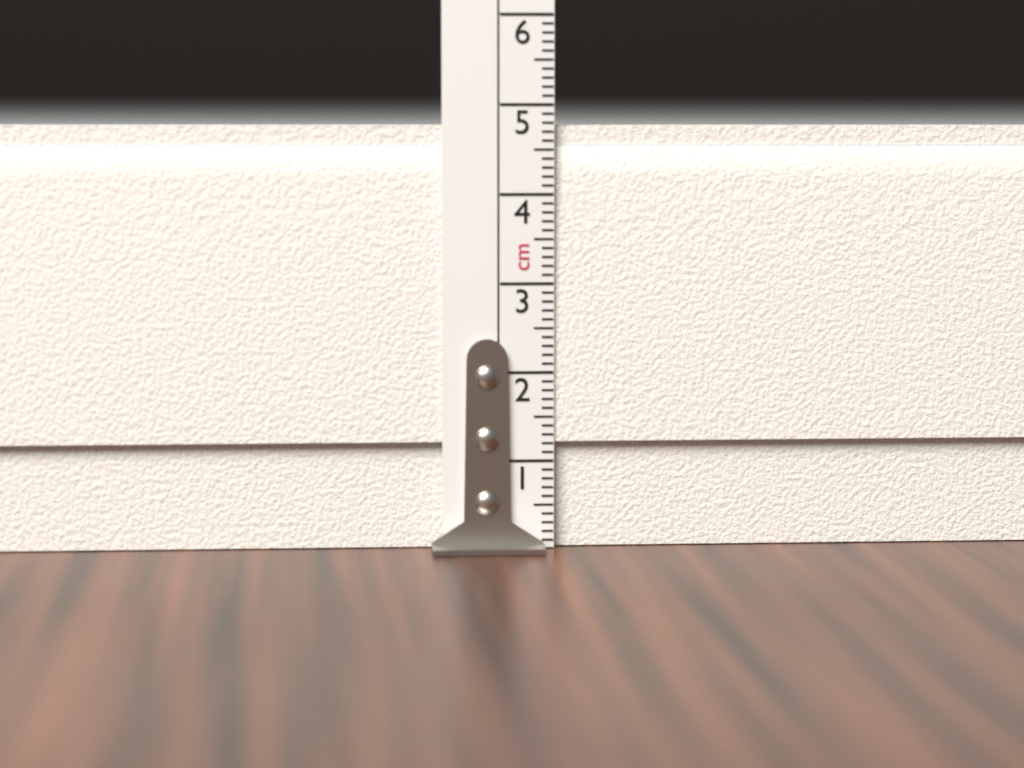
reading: 4.8 cm
